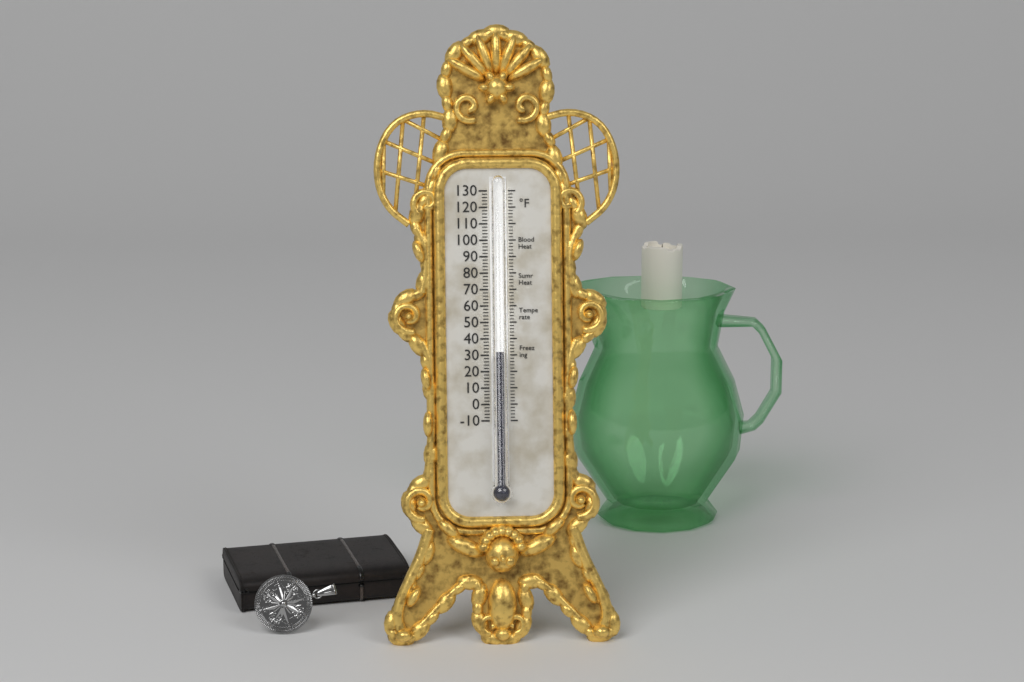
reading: 32 °F
